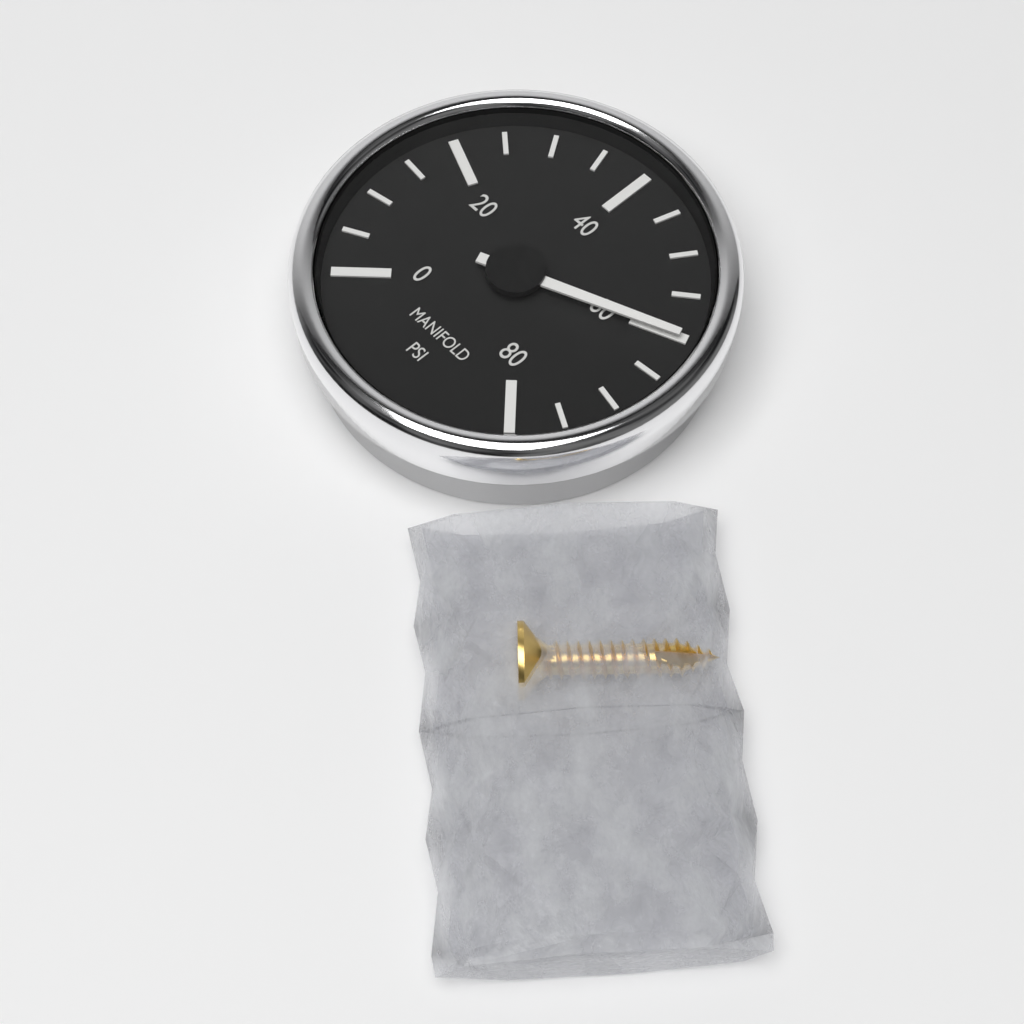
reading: 60 psi
